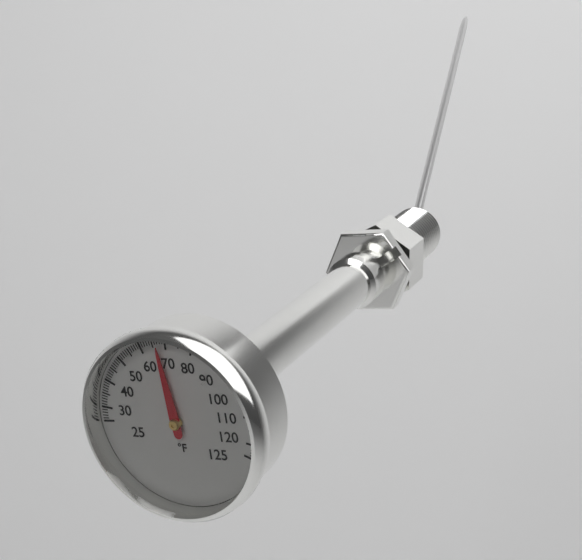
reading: 67 °F
